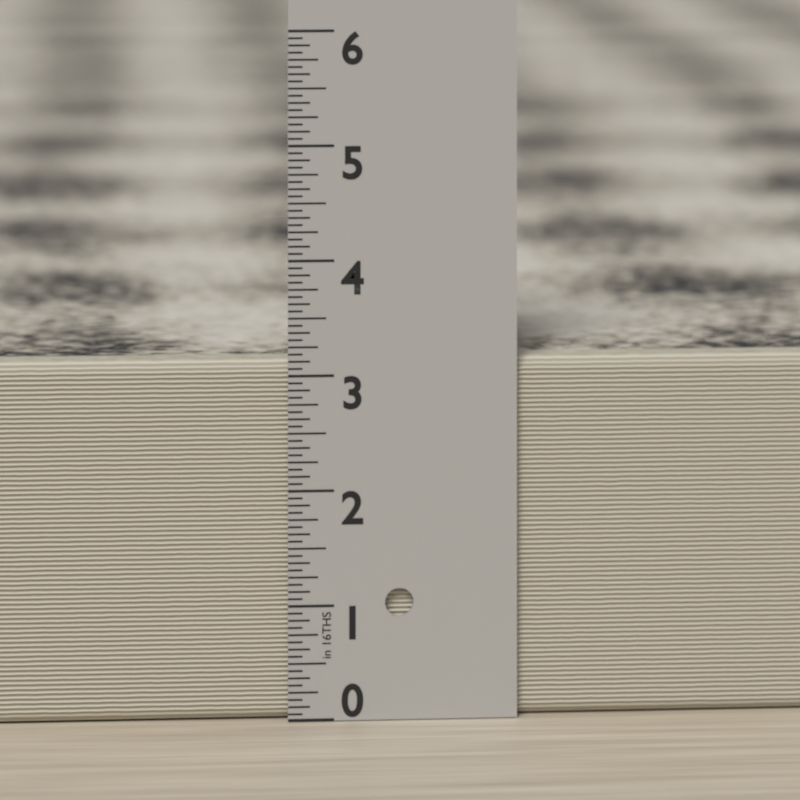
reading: 3.1250 in
